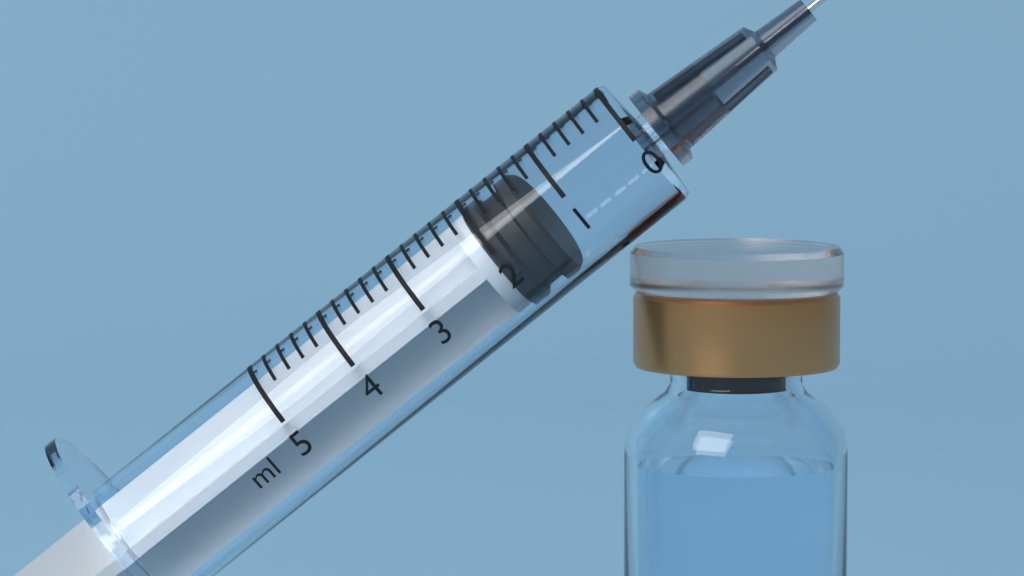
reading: 1.4 ml
